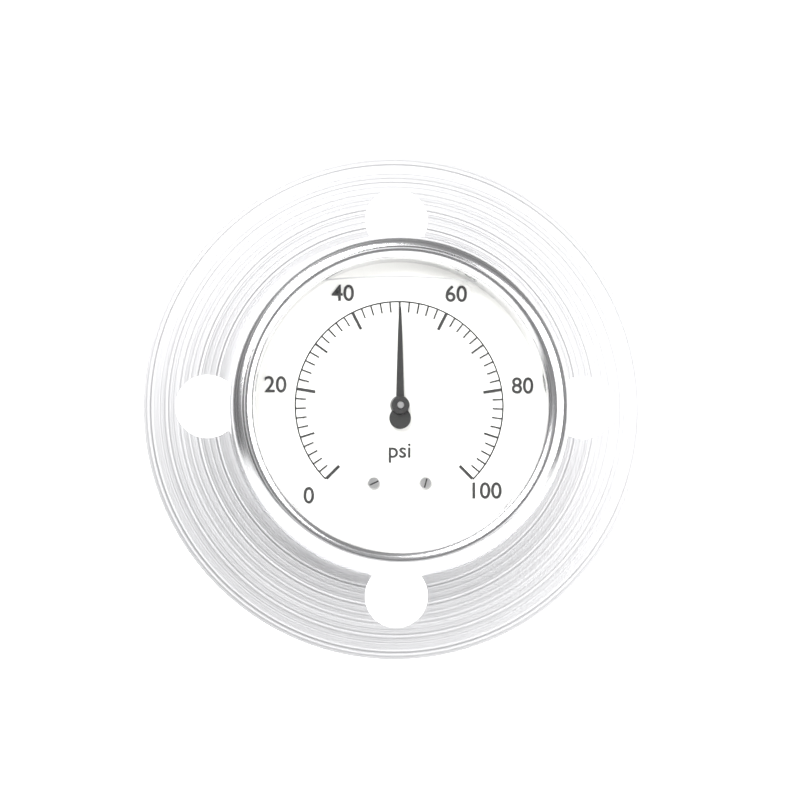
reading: 50 psi
